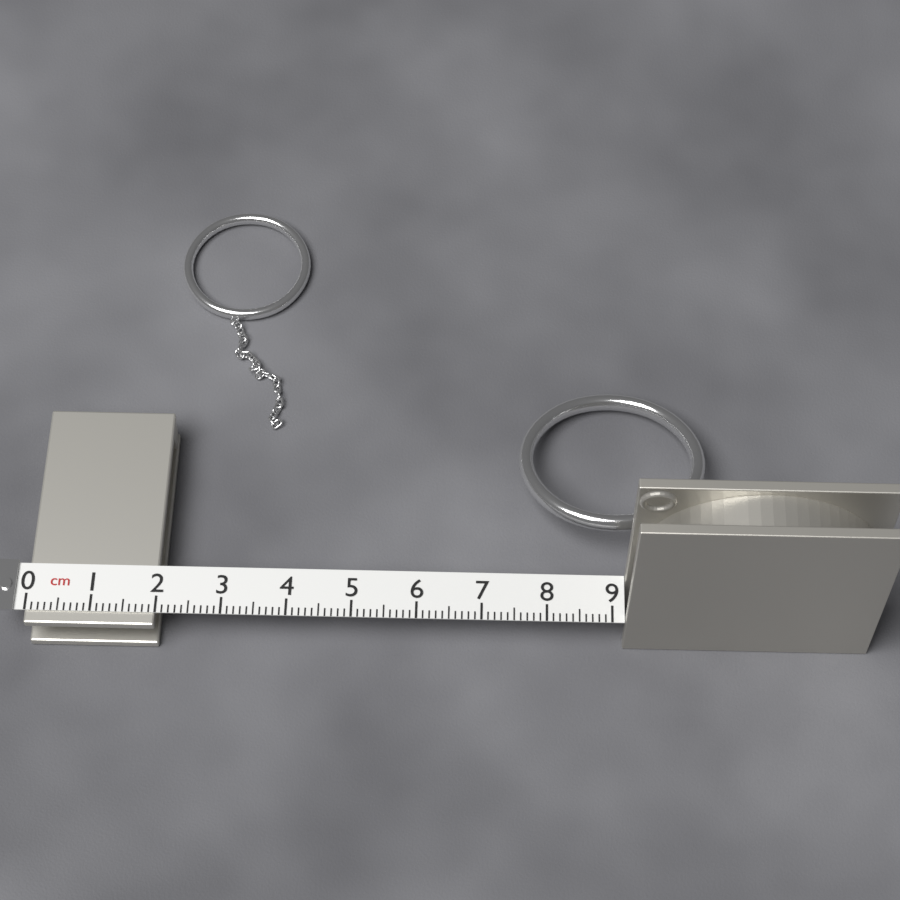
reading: 2.0 cm
